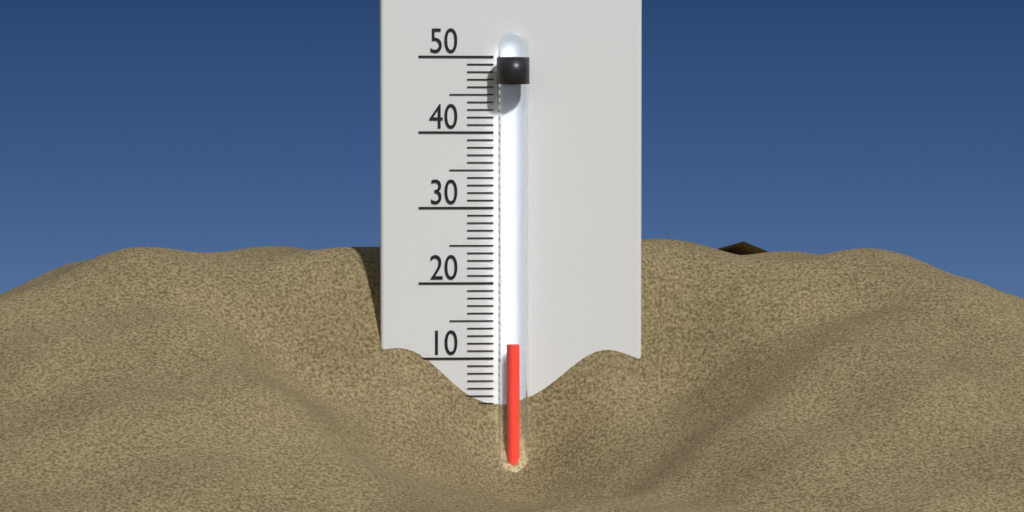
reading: 12 °C
